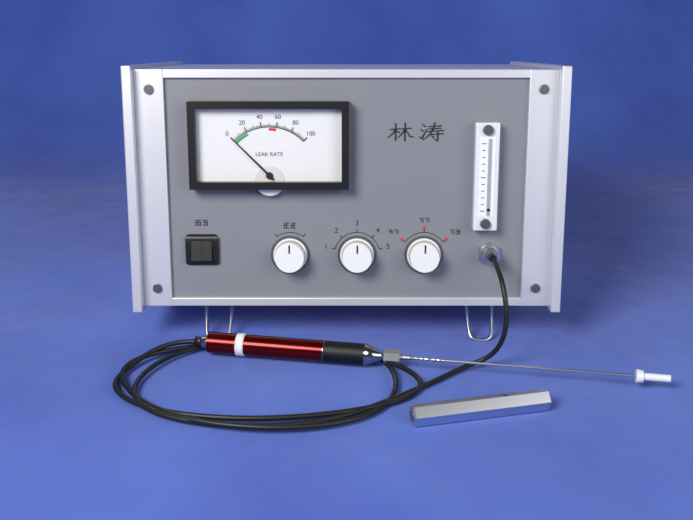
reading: 0 (no unit)
